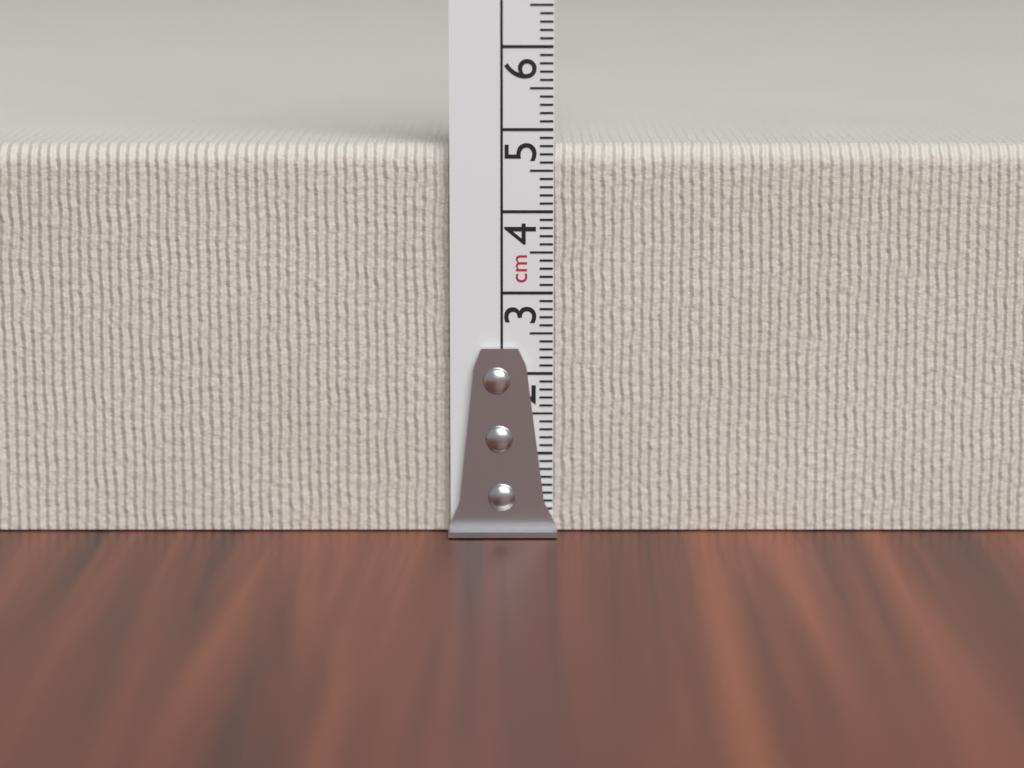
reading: 4.8 cm
